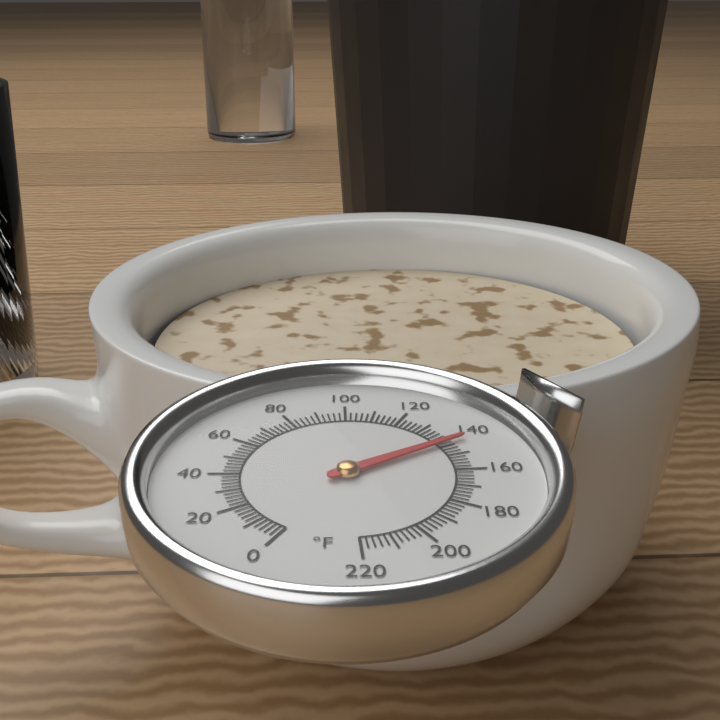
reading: 142 °F
